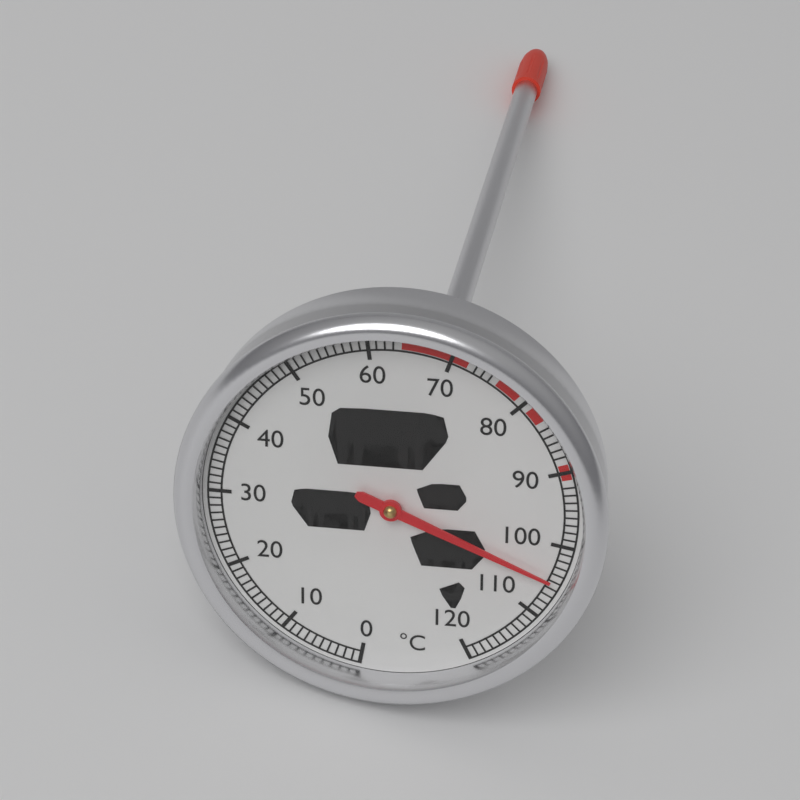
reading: 105 °C
